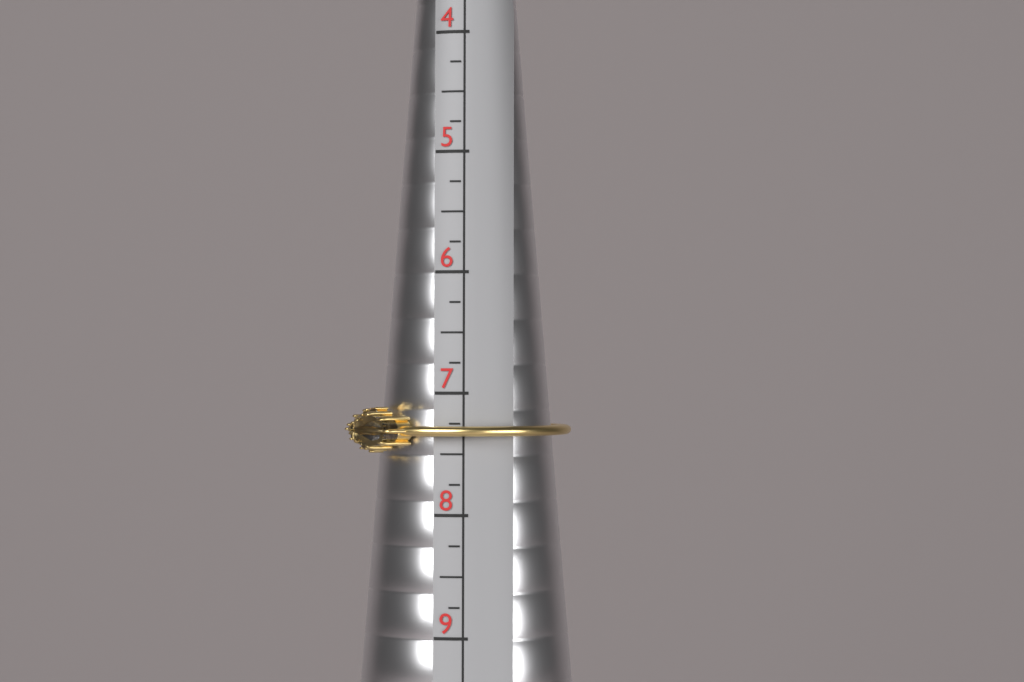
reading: 7.50 (no unit)
